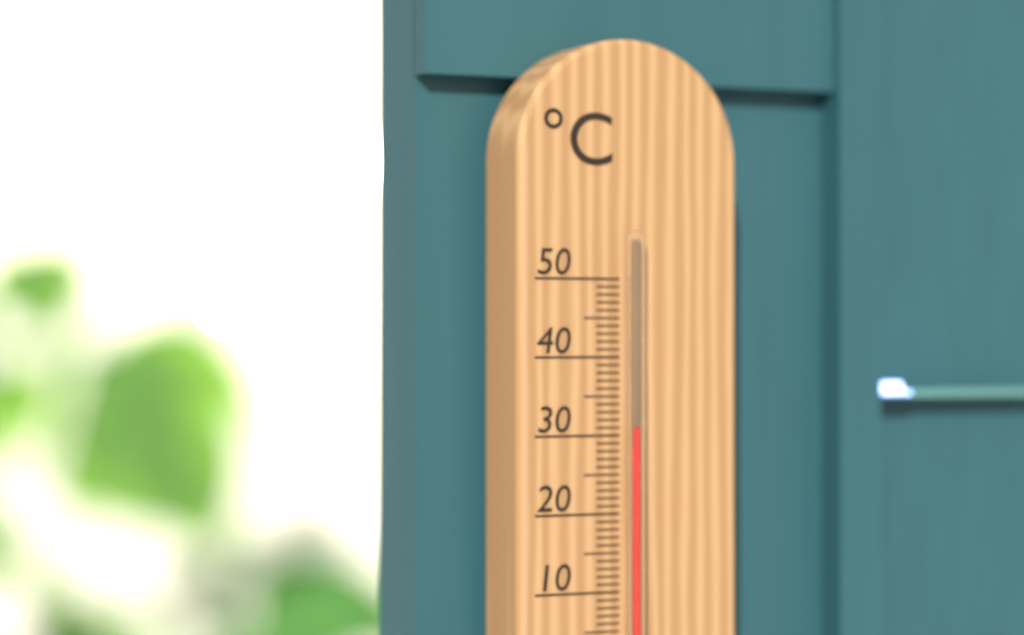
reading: 31 °C
